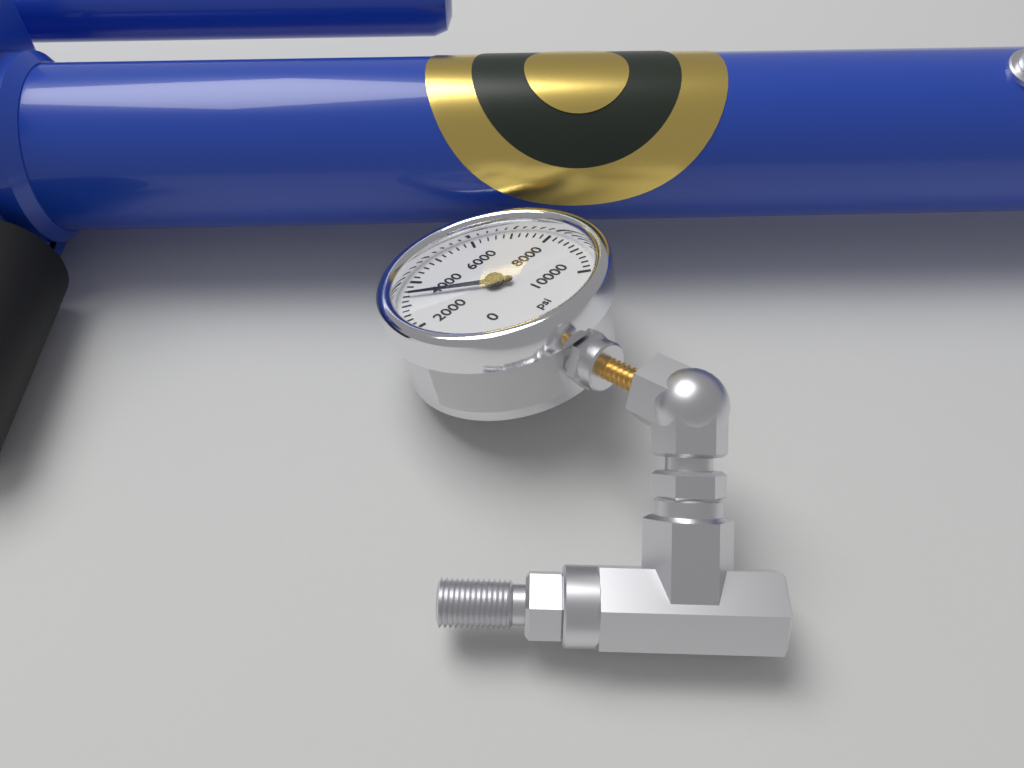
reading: 3400 psi
